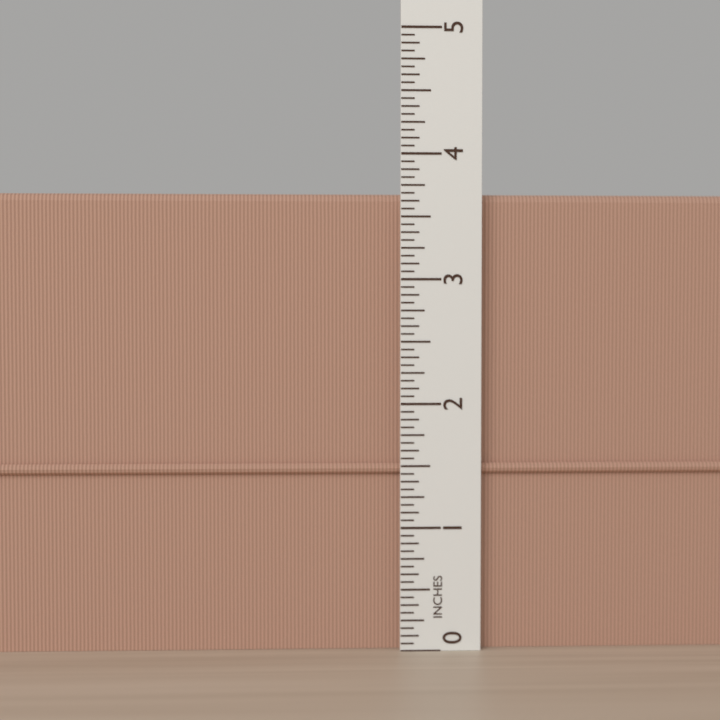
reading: 3.6875 in
